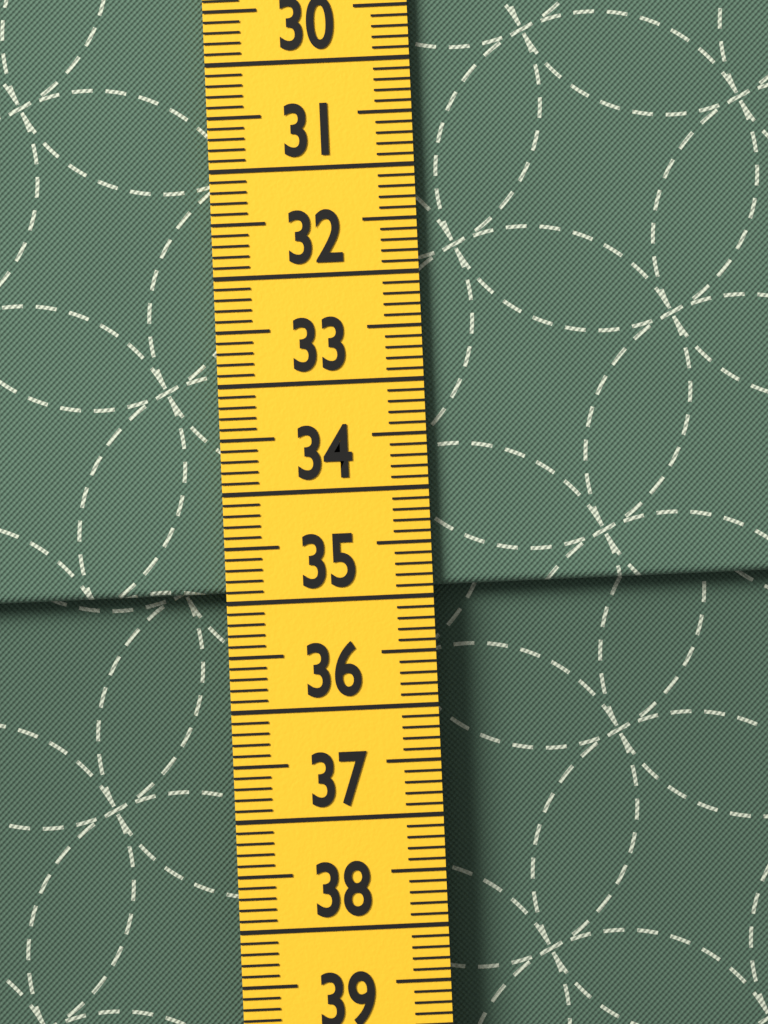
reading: 34.9 cm
